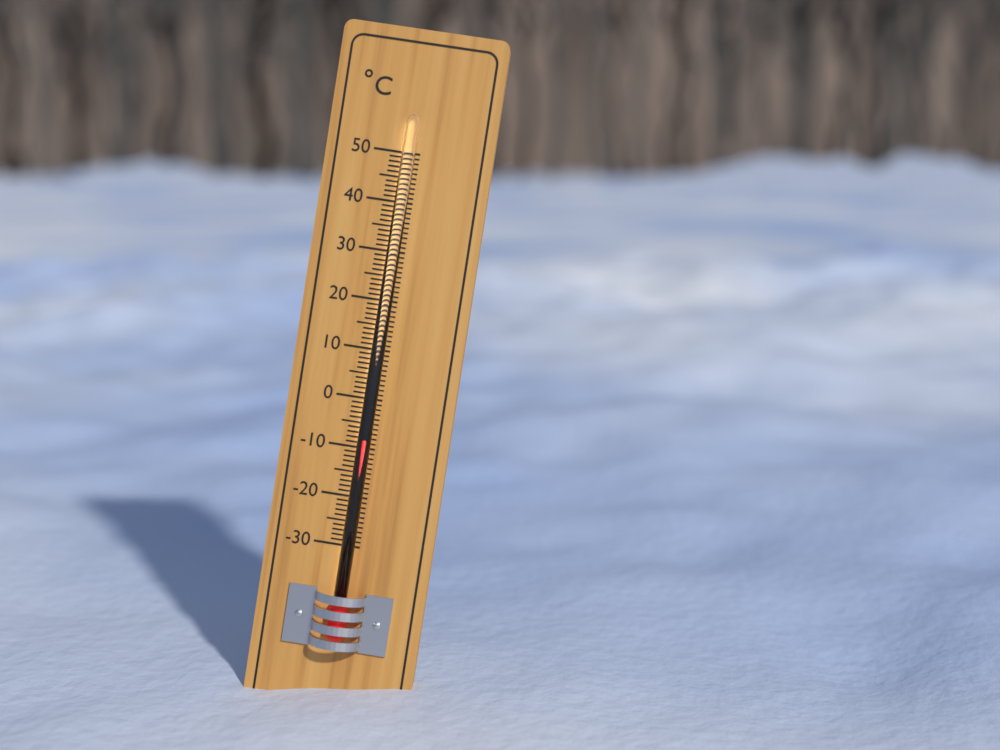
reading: -8 °C
